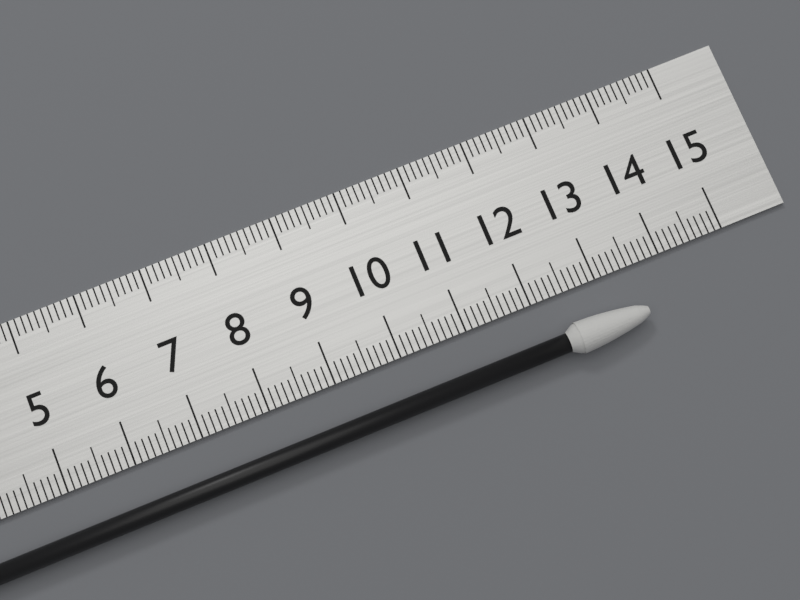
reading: 13.5 cm
